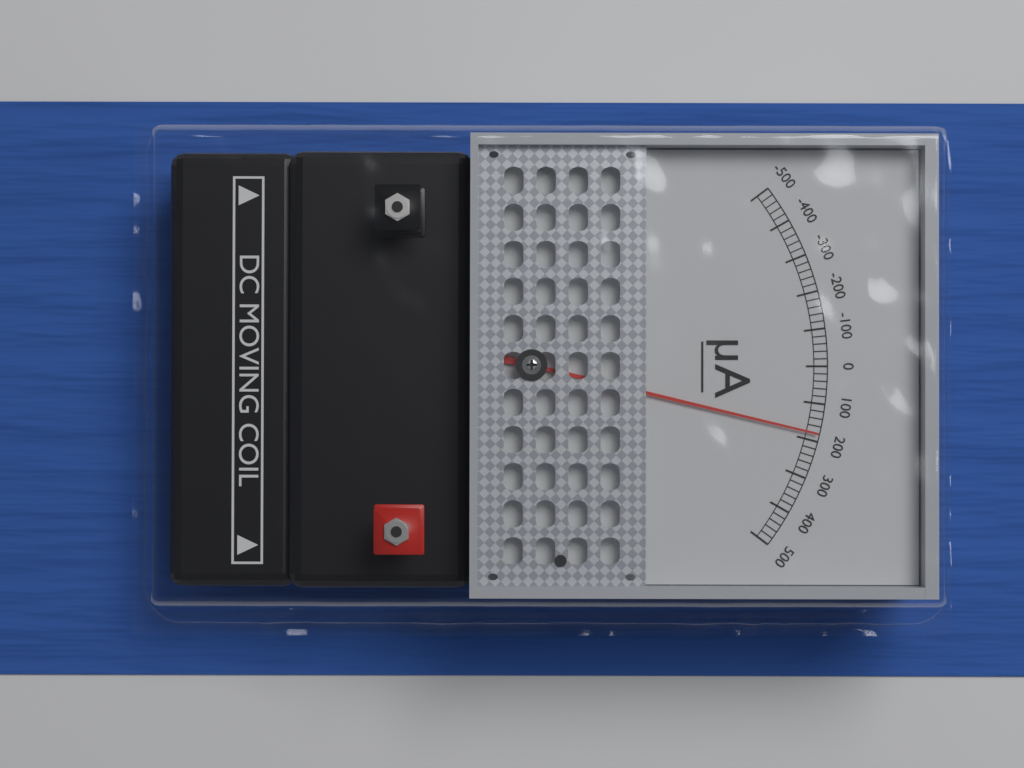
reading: 180 µA
